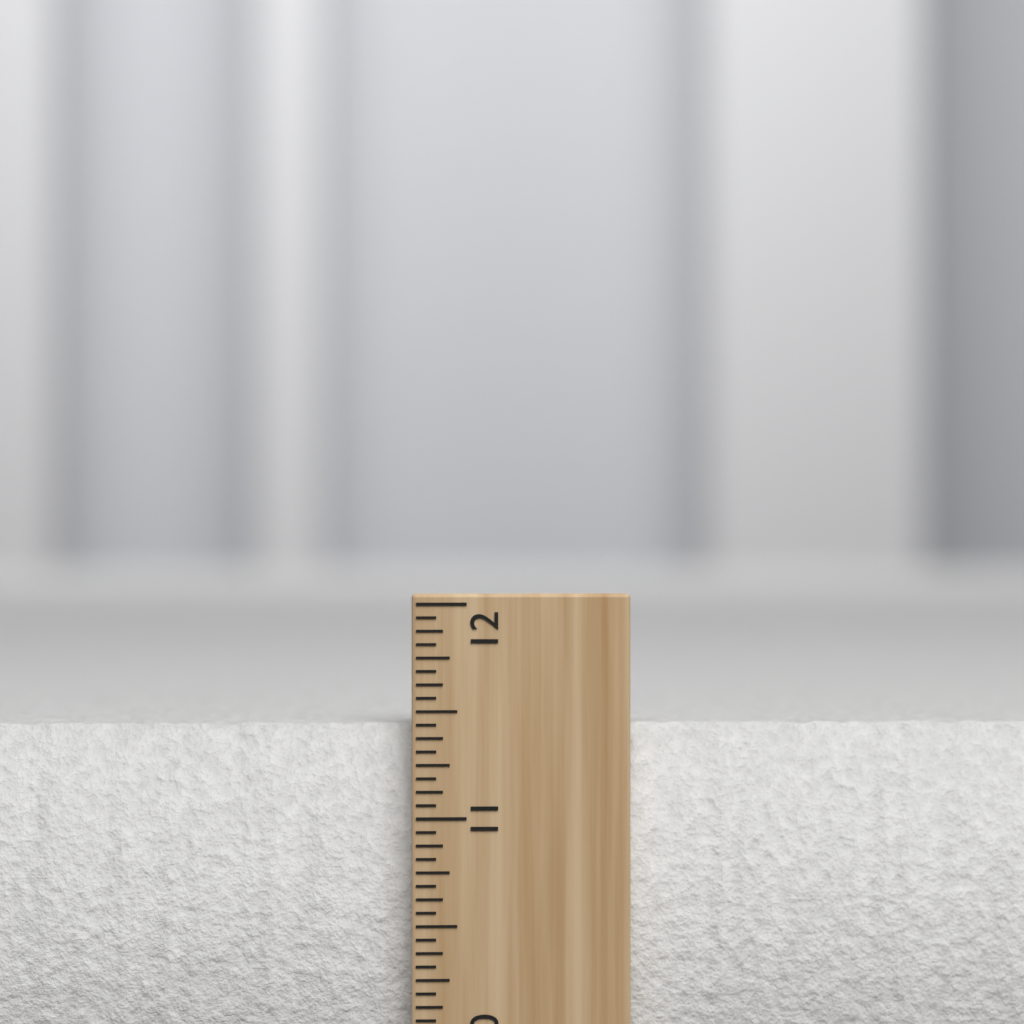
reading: 11.4375 inch
